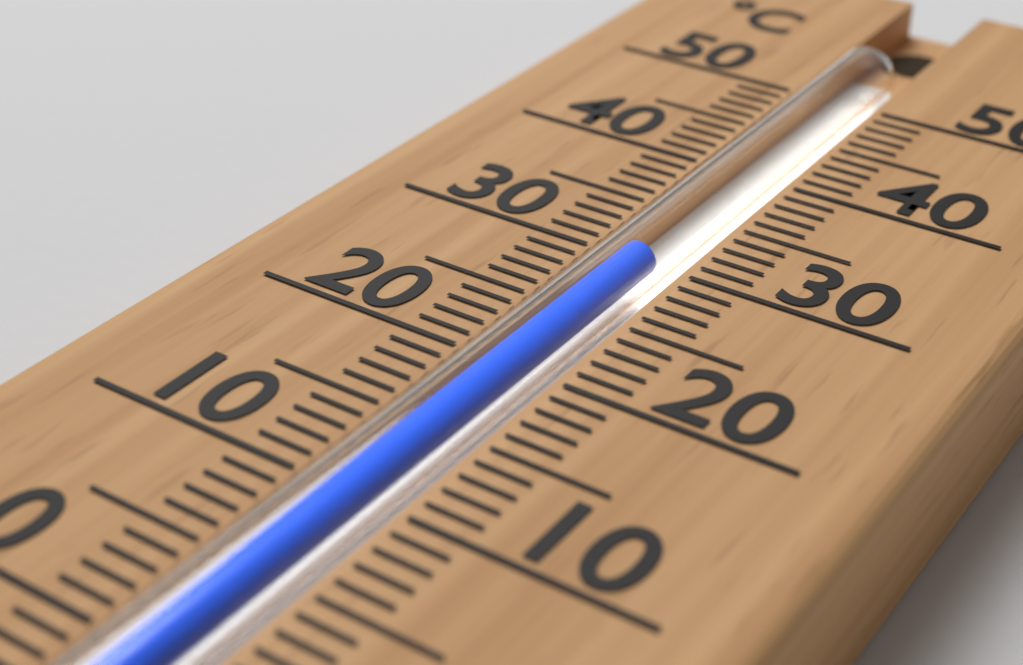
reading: 30 °C
